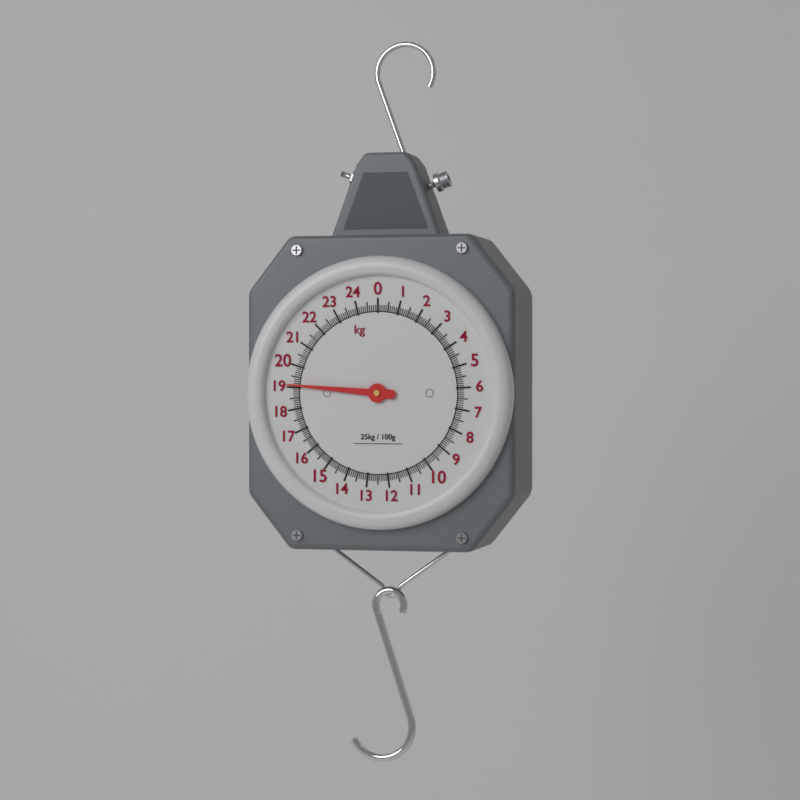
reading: 19.1 kg
